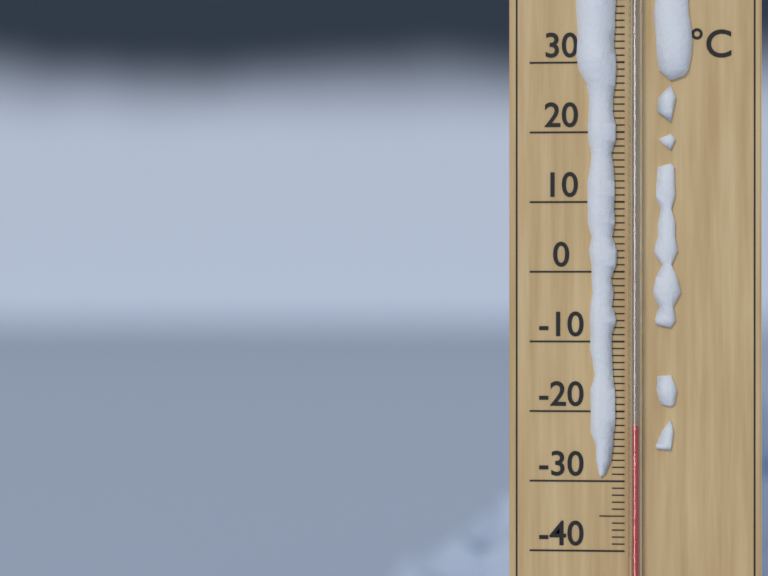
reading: -22 °C
